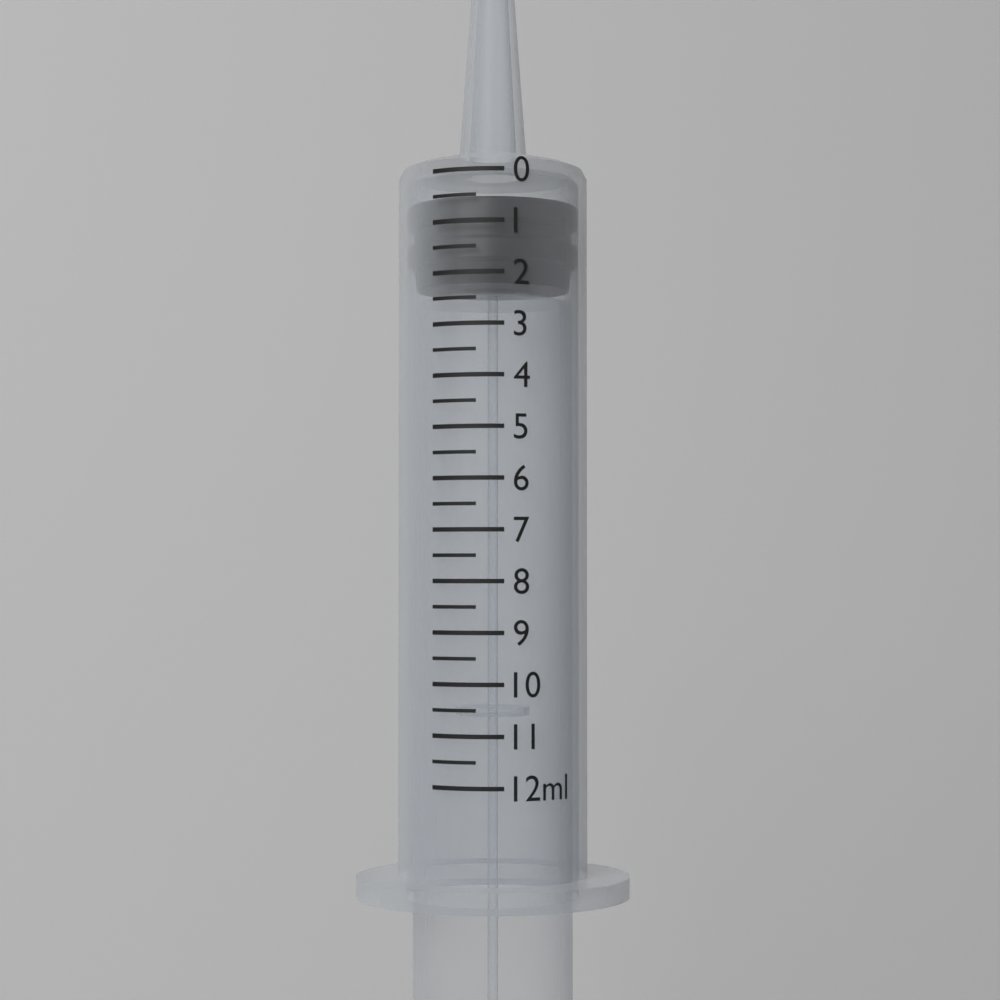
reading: 0.5 ml
